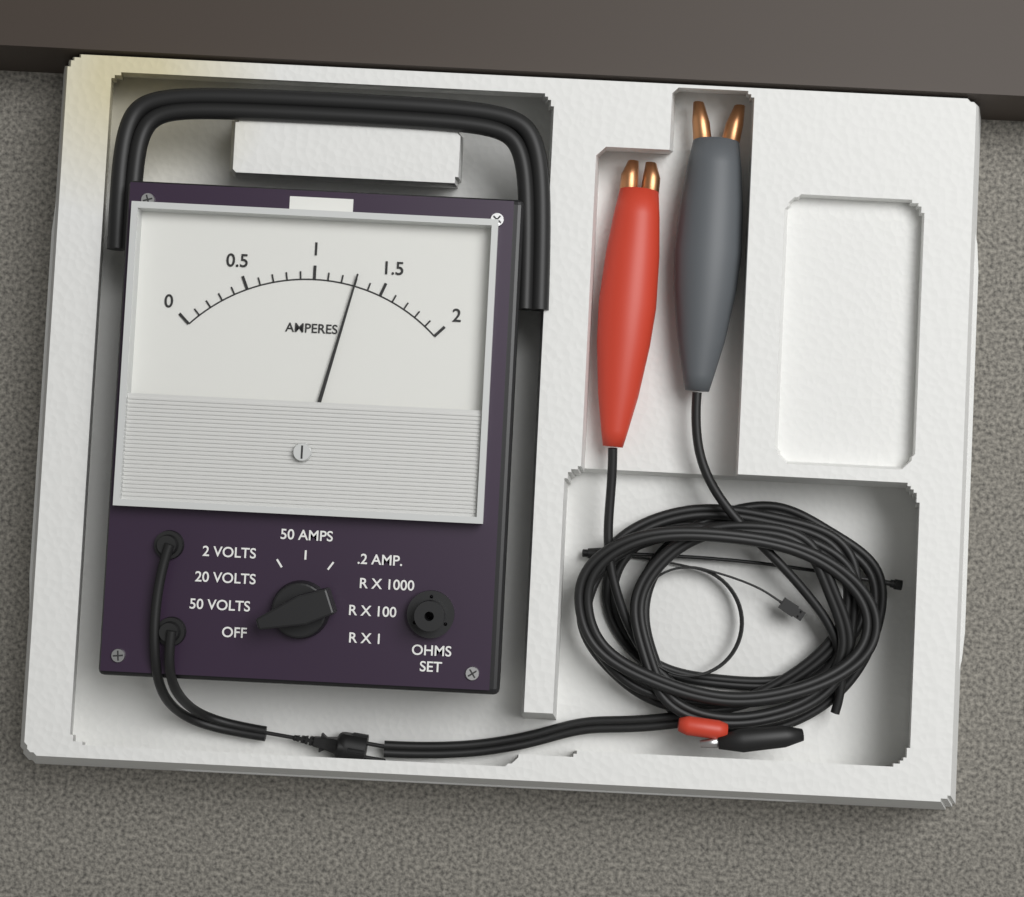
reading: 1.3 A
